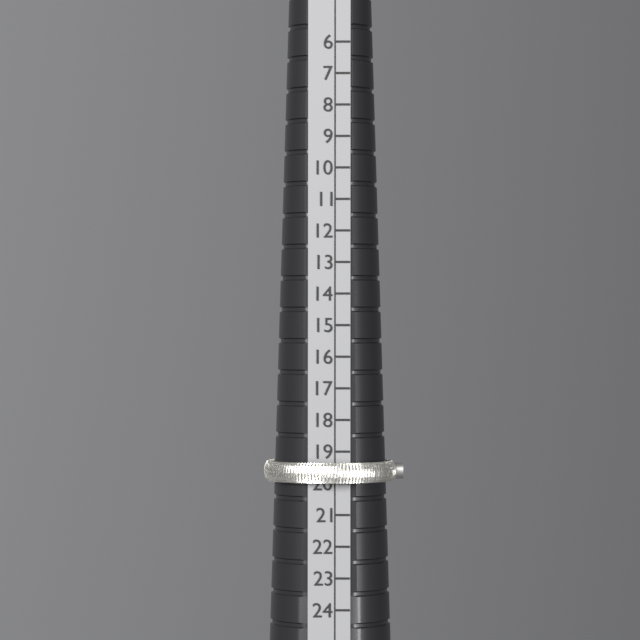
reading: 20 (no unit)
